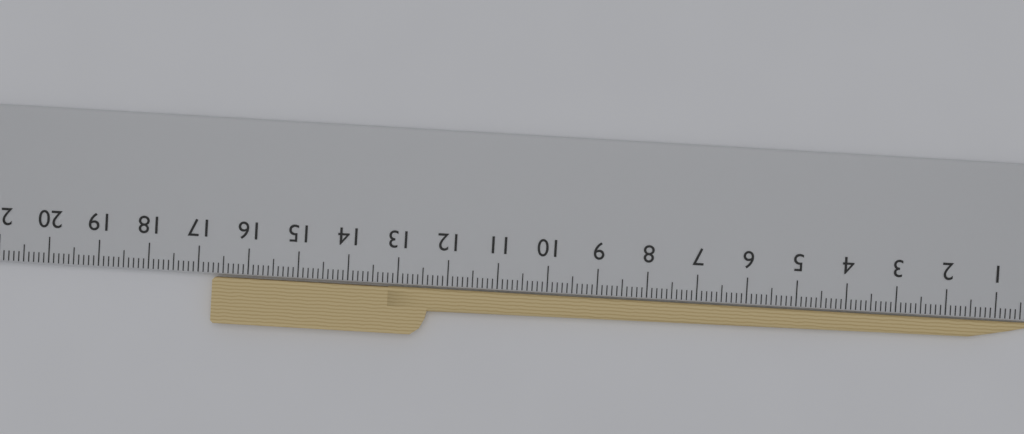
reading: 16.7 cm
